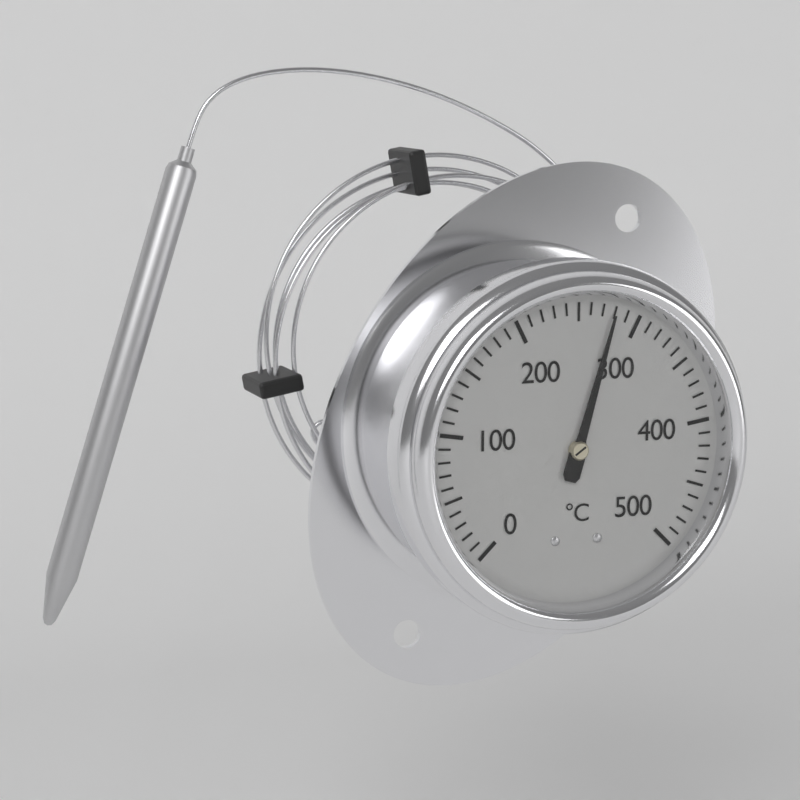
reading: 280 °C
